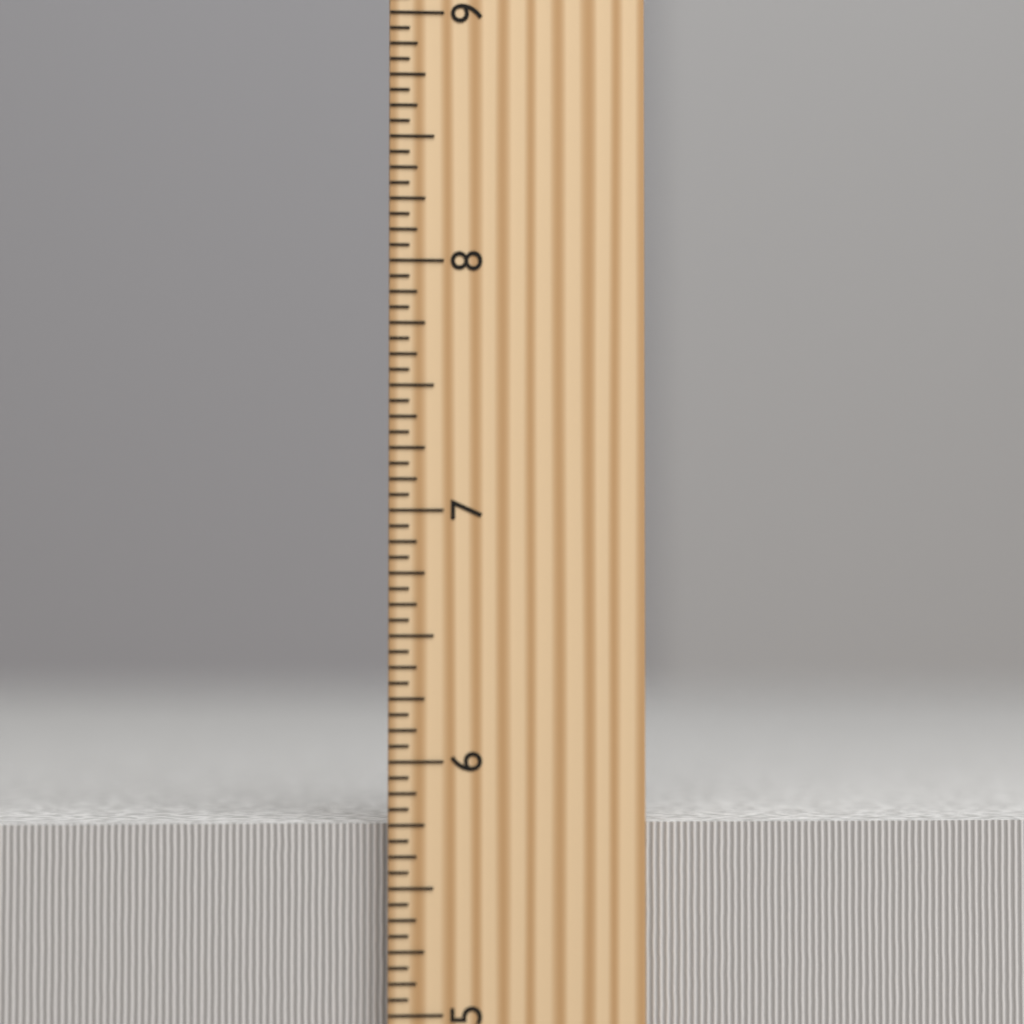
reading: 5.7500 inch
